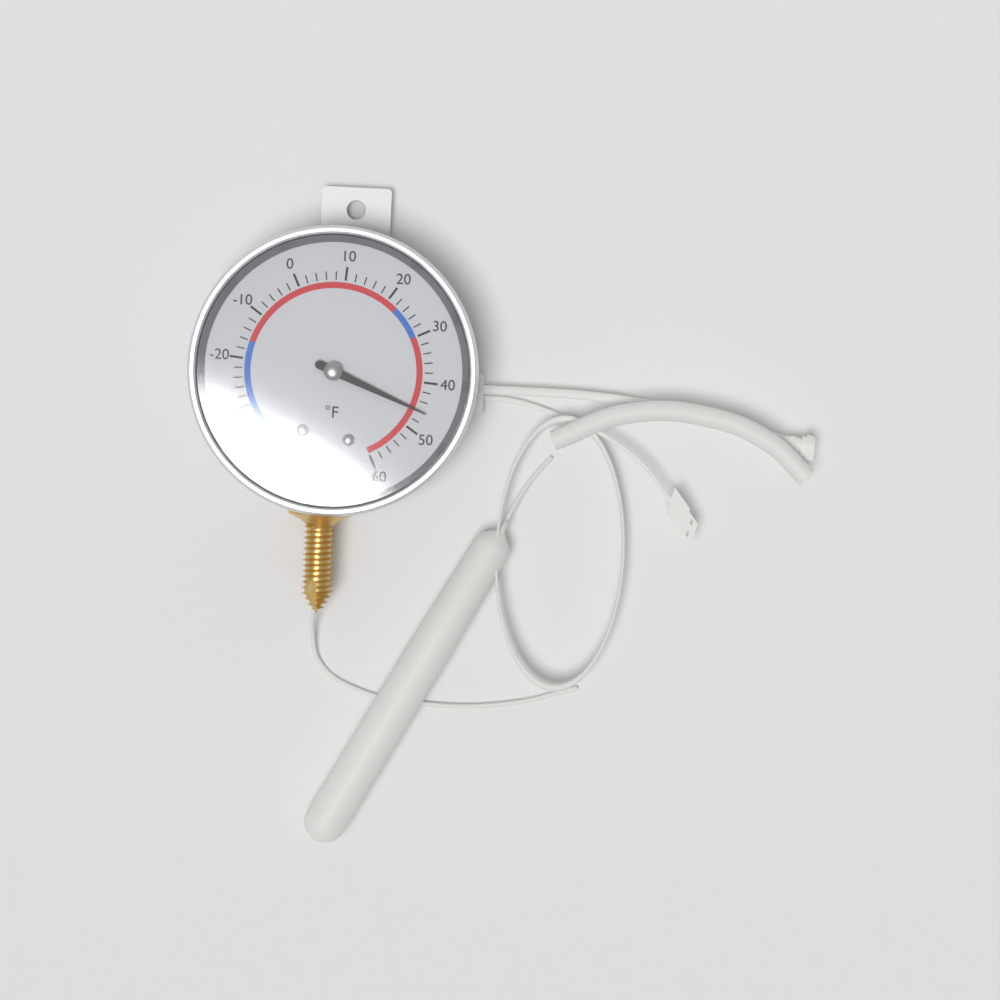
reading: 46 °F
